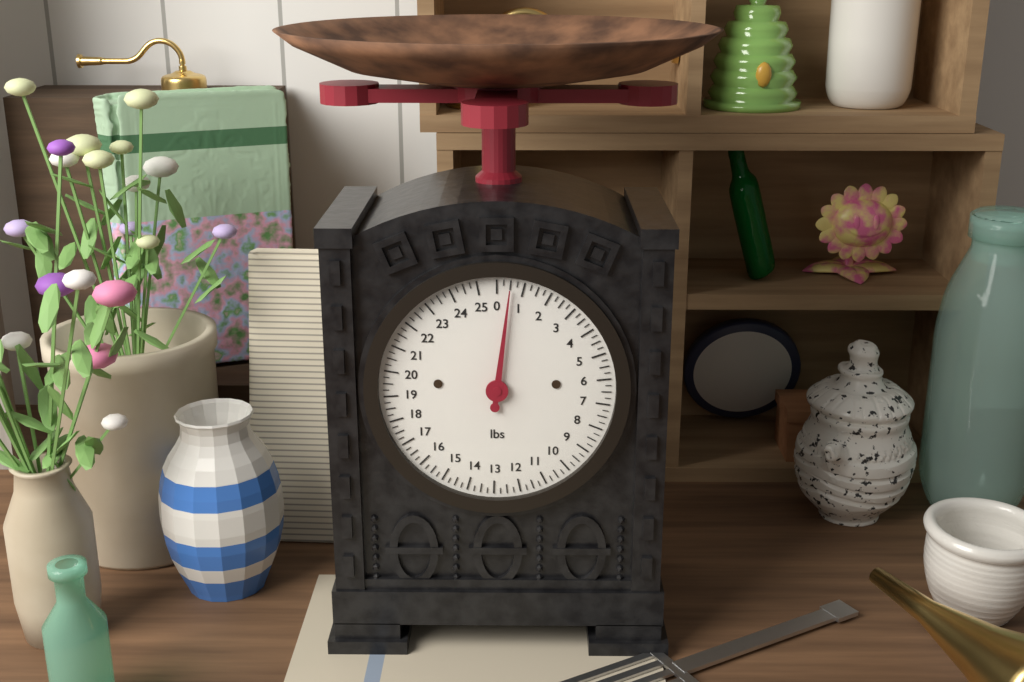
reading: 0.50 lbs
